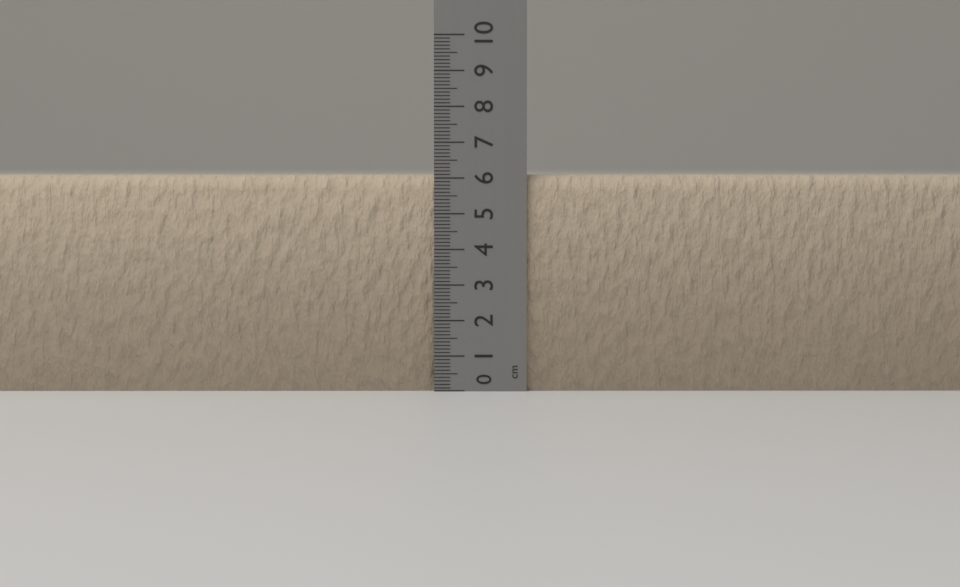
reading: 6.1 cm
